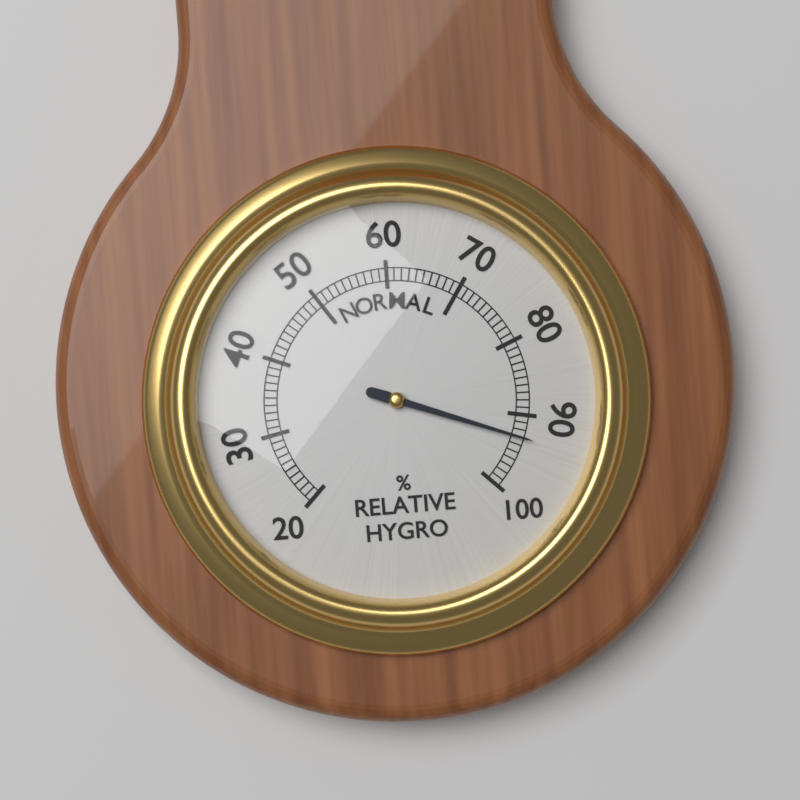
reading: 93 %
